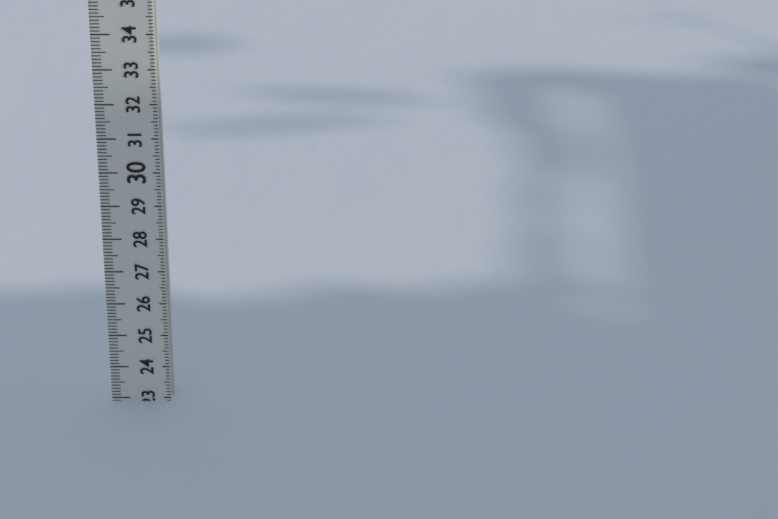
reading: 22.9 (no unit)
